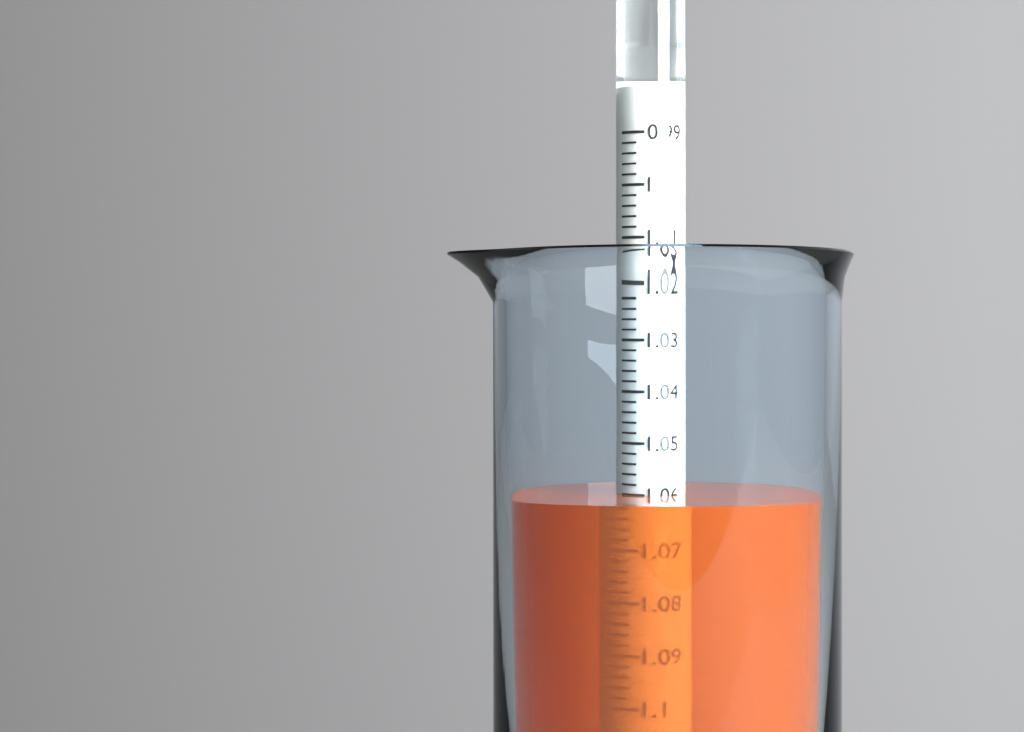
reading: 1.060 (no unit)
